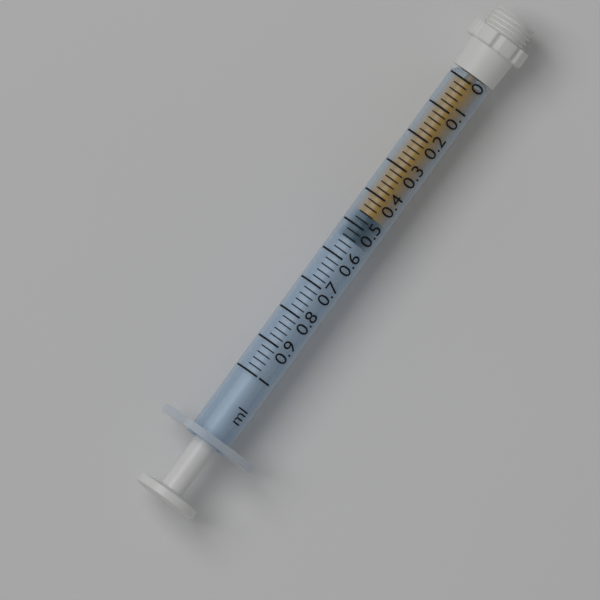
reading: 0.46 ml
